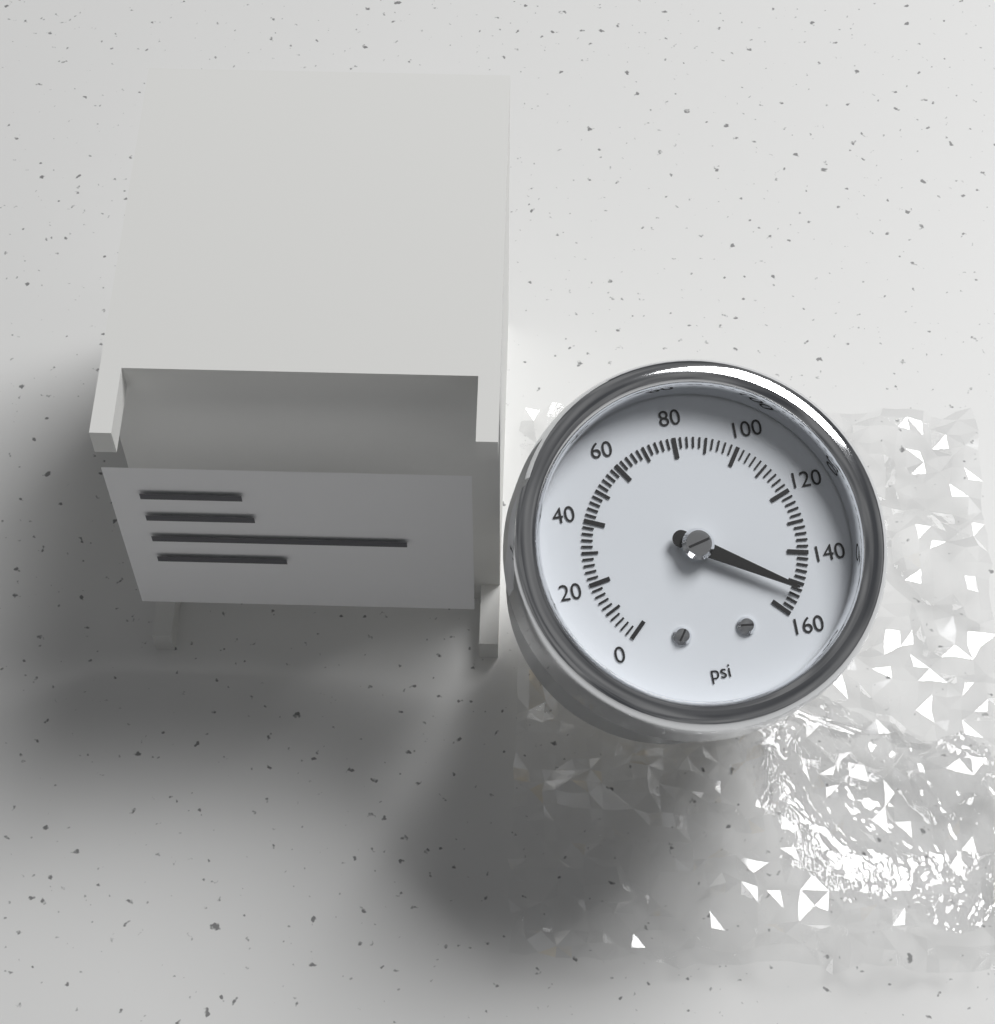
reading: 152 psi
